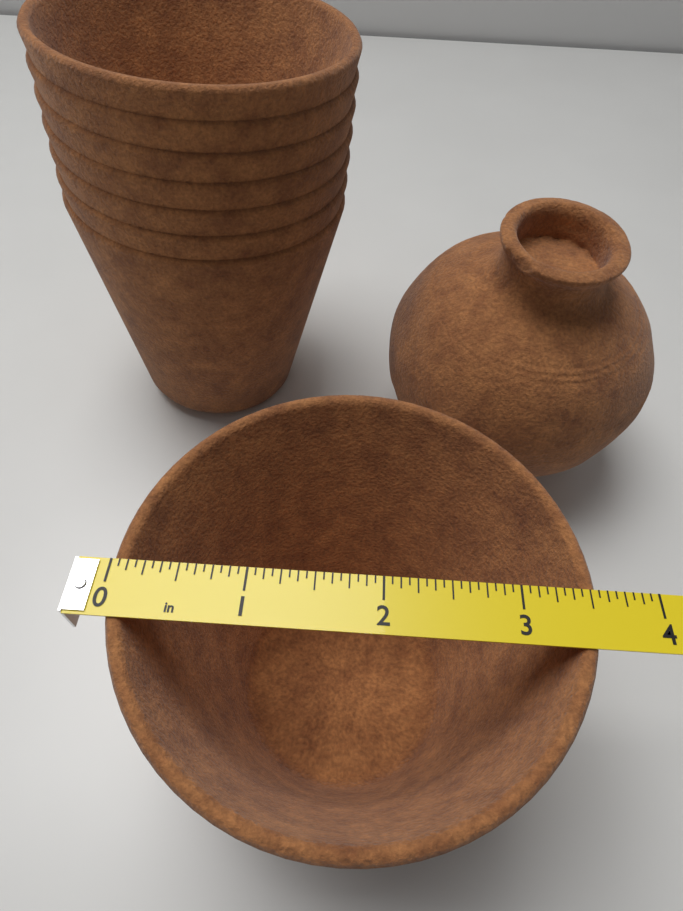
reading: 3.5625 in
